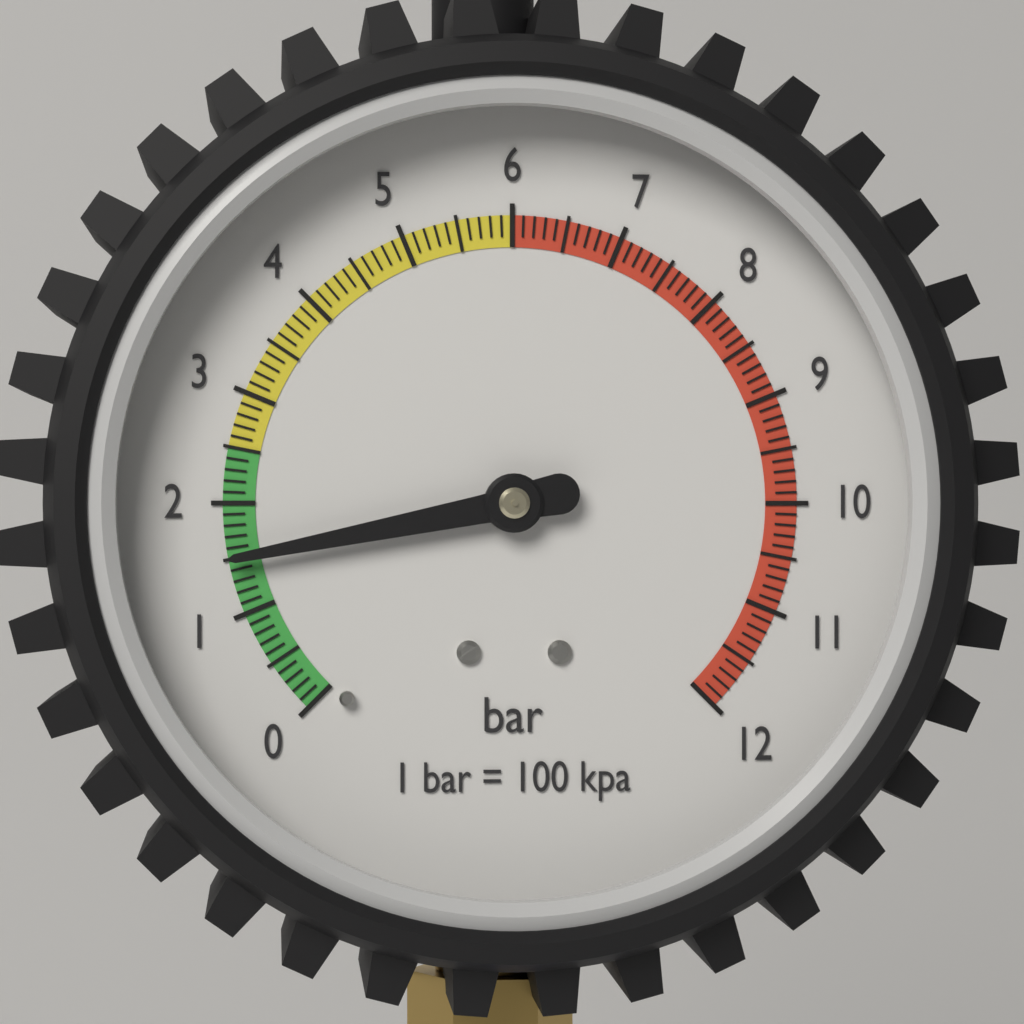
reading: 1.5 bar
